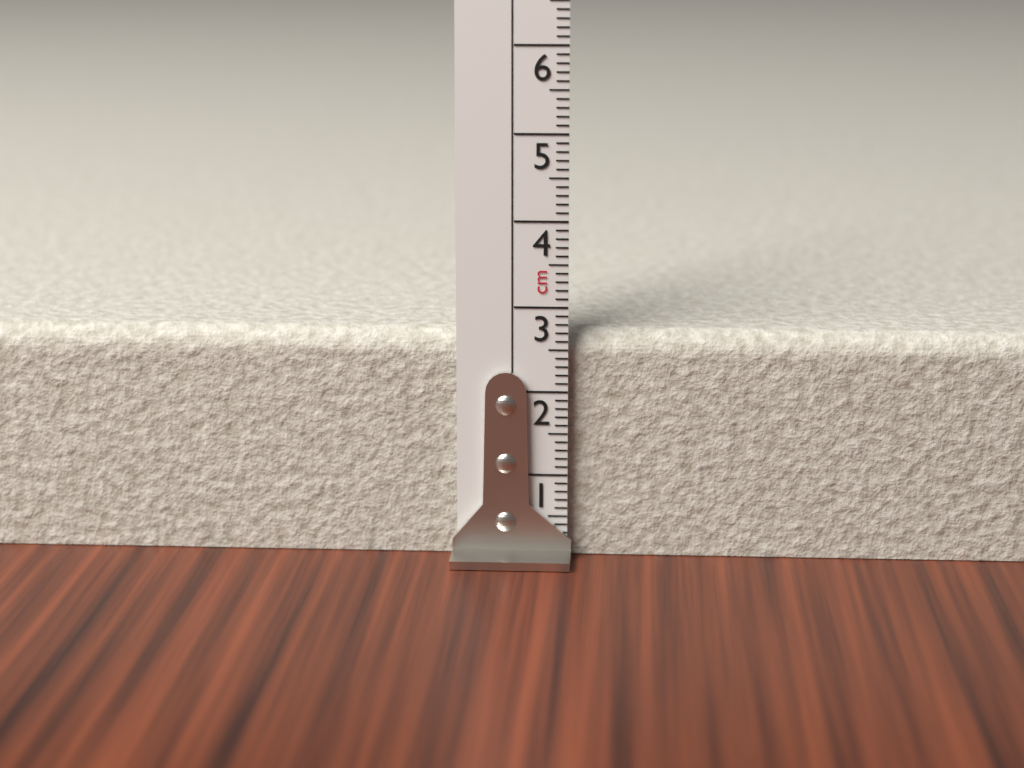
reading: 2.7 cm
